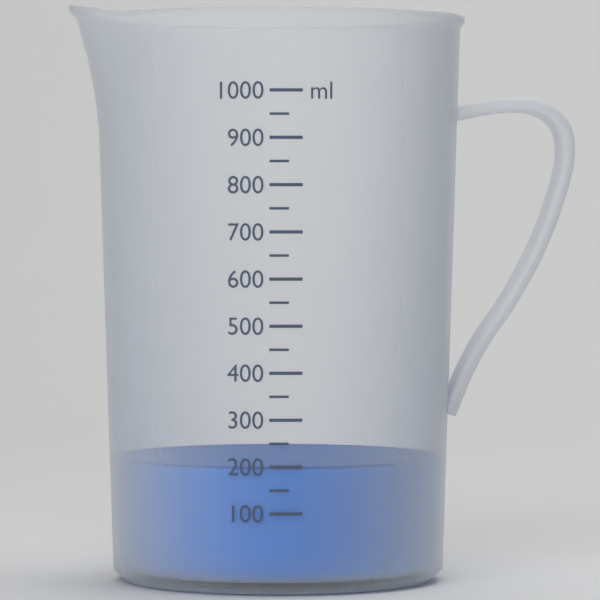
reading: 200 ml
